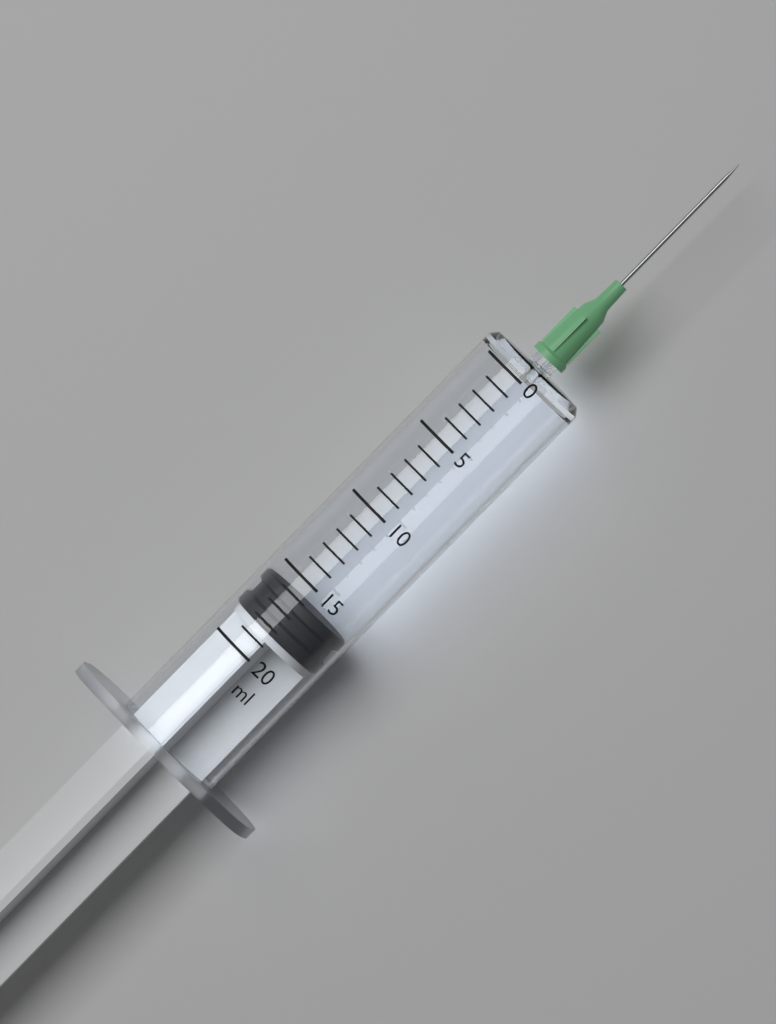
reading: 16 ml
